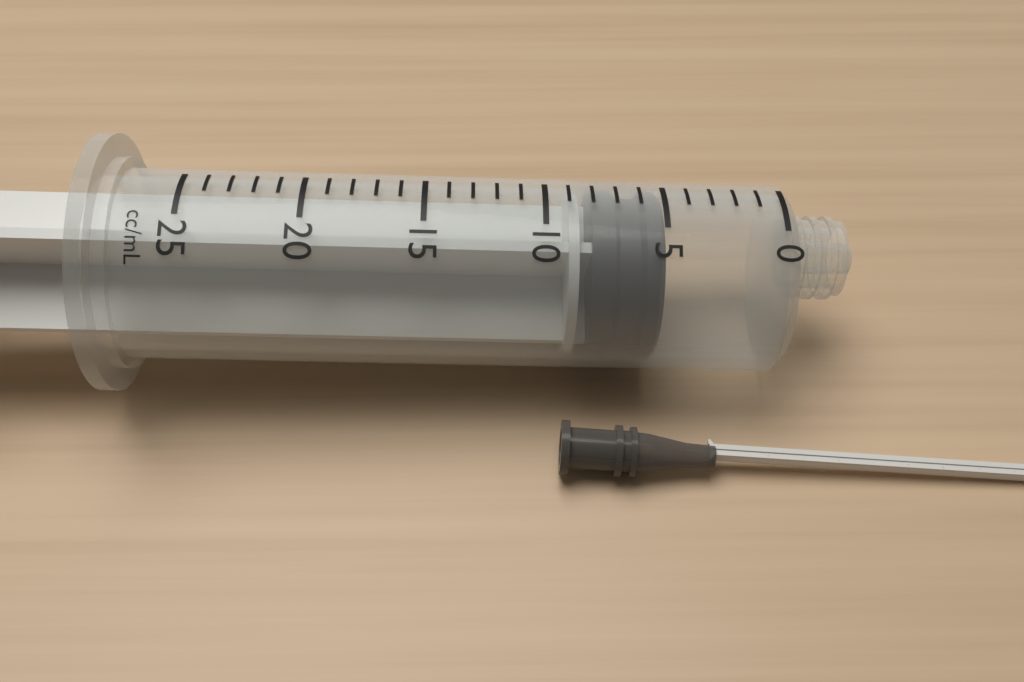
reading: 5 ml
